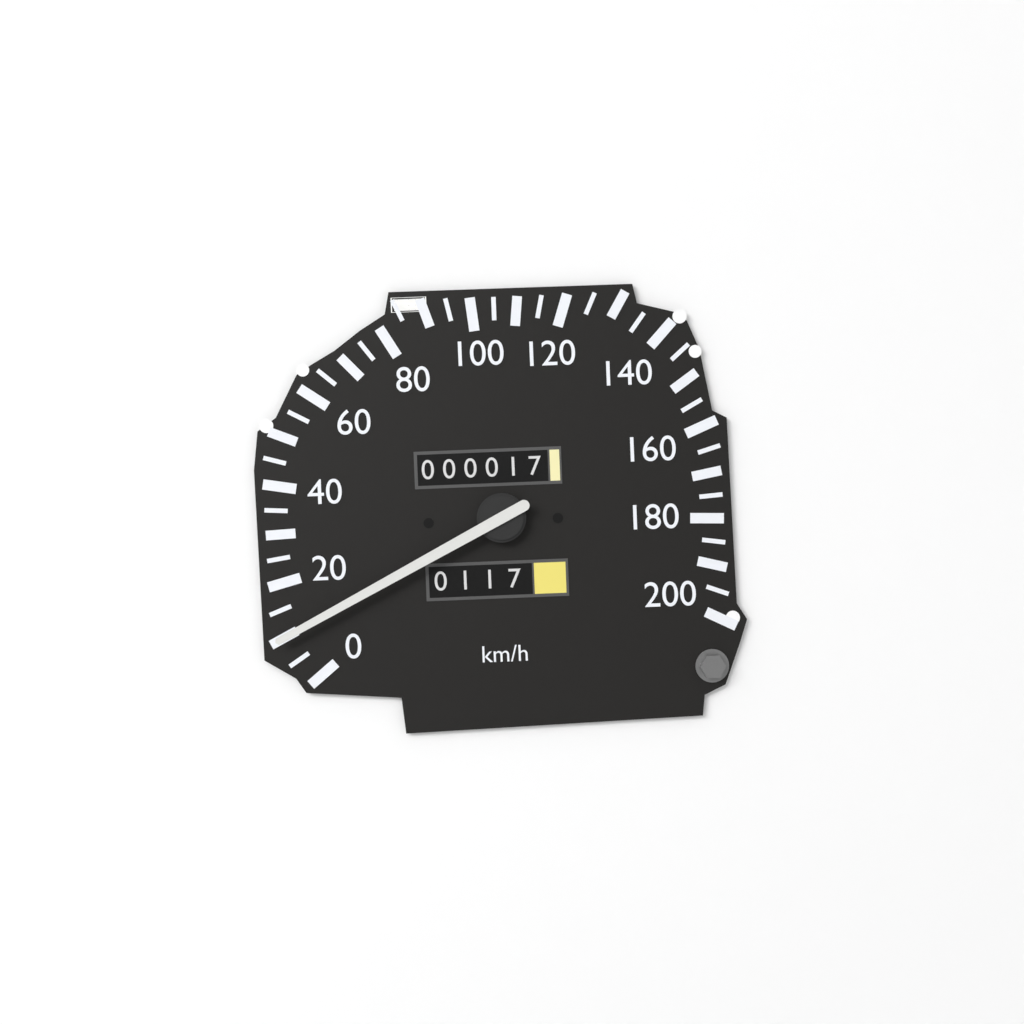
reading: 10 km/h
